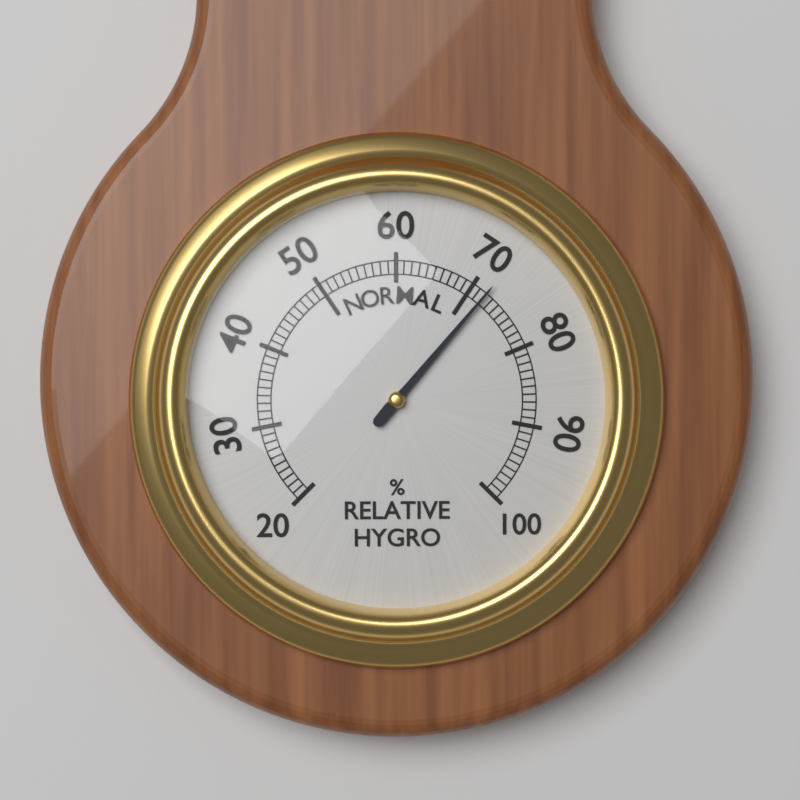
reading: 72 %
